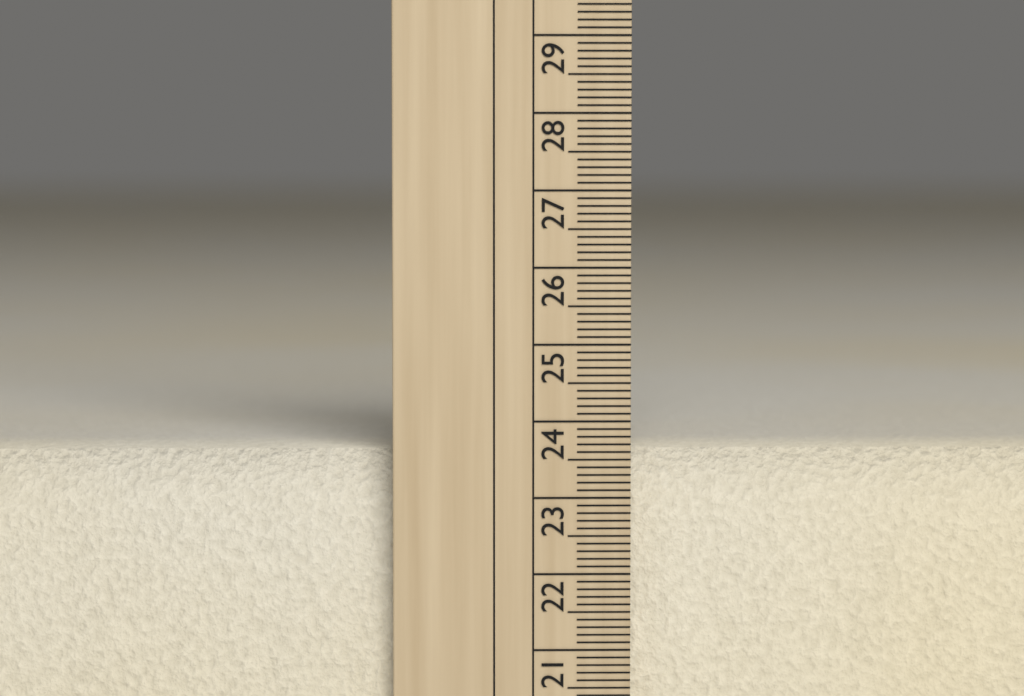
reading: 23.6 cm
